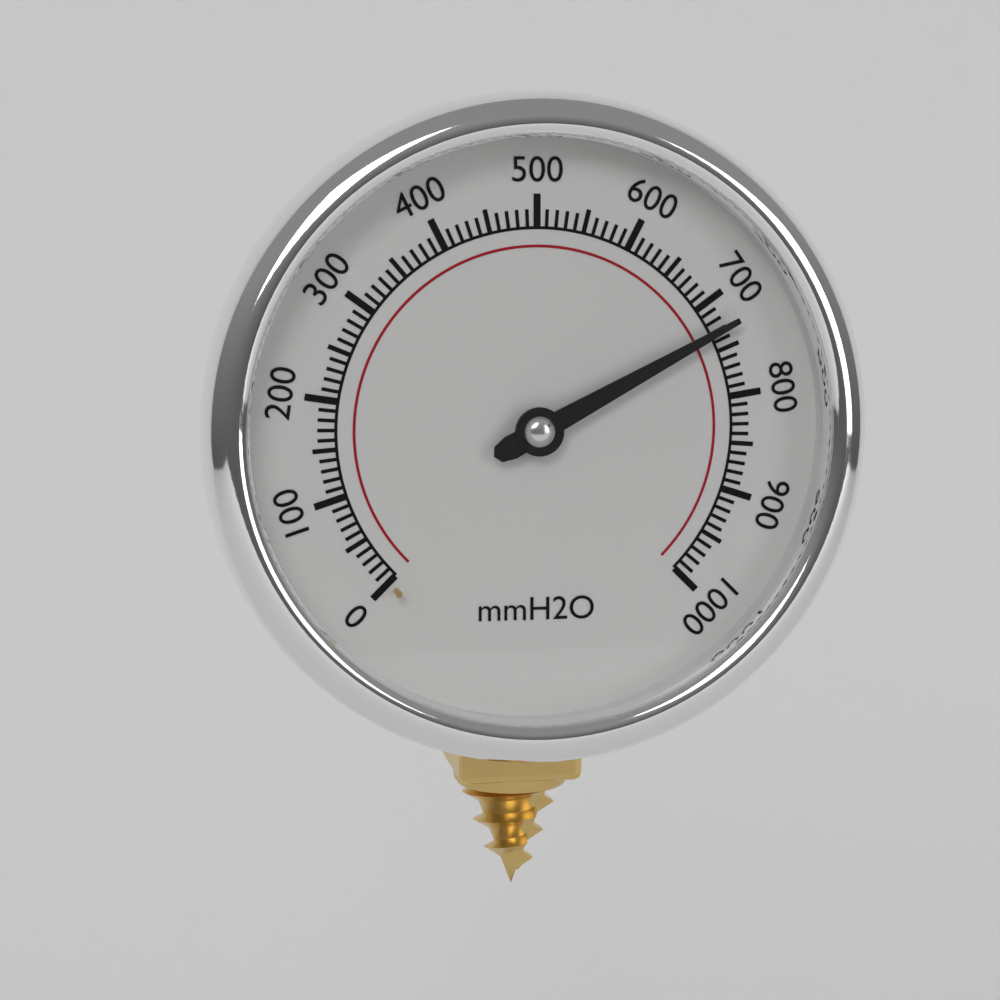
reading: 730 mmH2O
